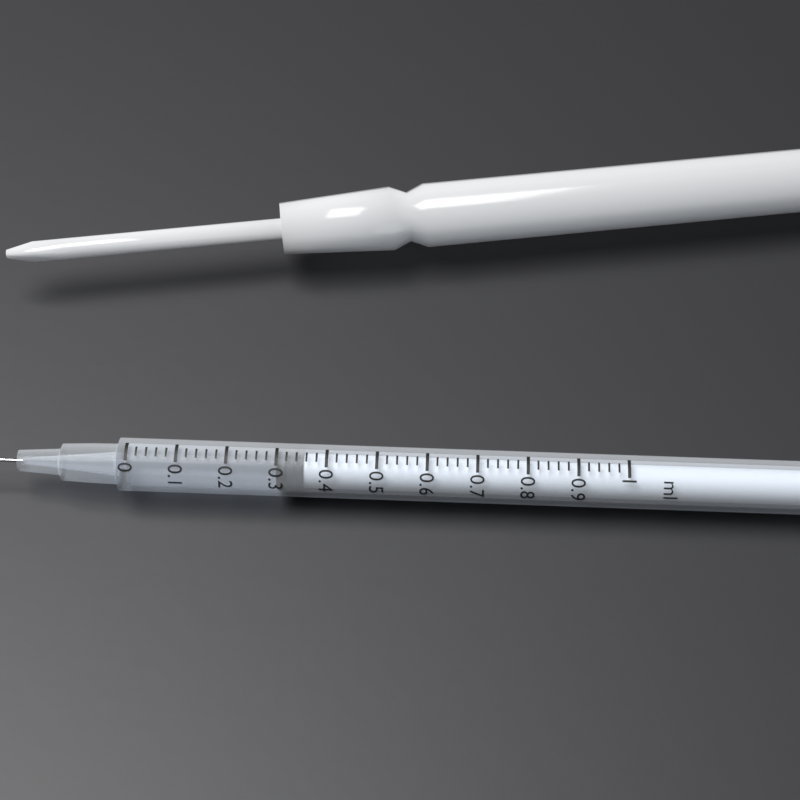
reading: 0.30 ml
